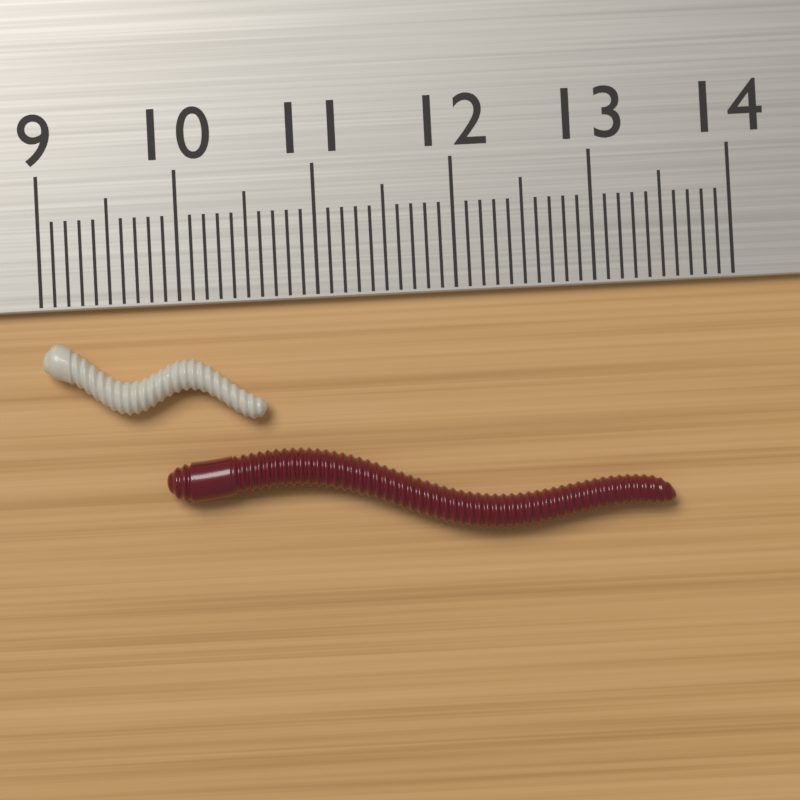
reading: 10.6 cm
